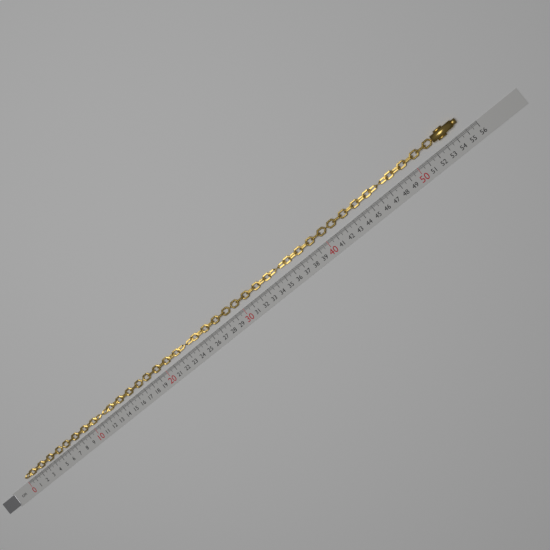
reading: 54.8 cm
